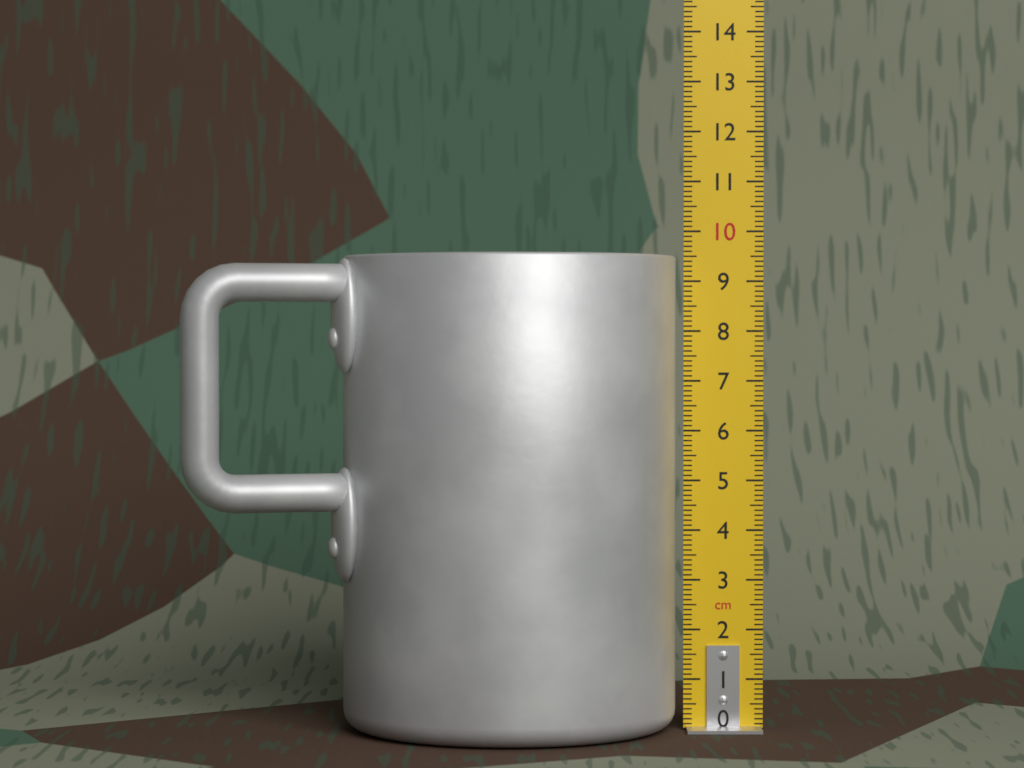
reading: 9.5 cm
